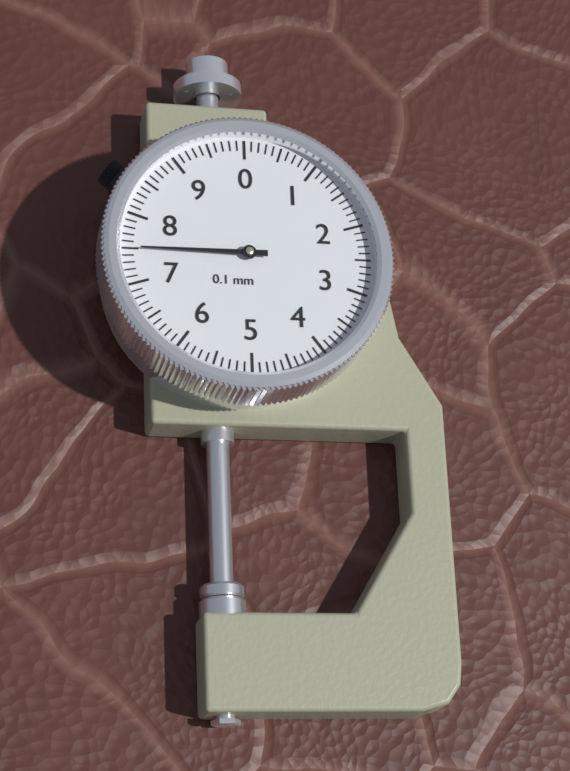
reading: 7.5 mm
